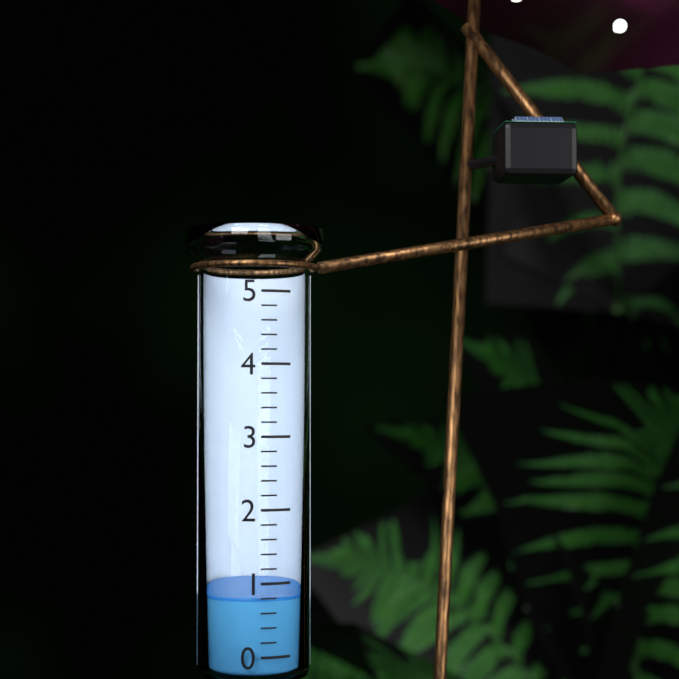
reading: 0.8 (no unit)
